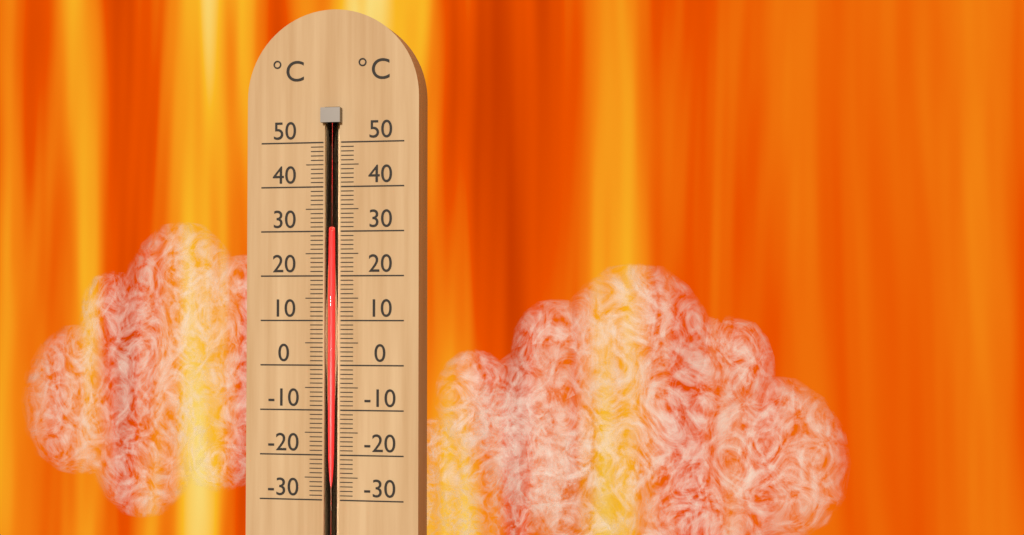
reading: 30 °C
